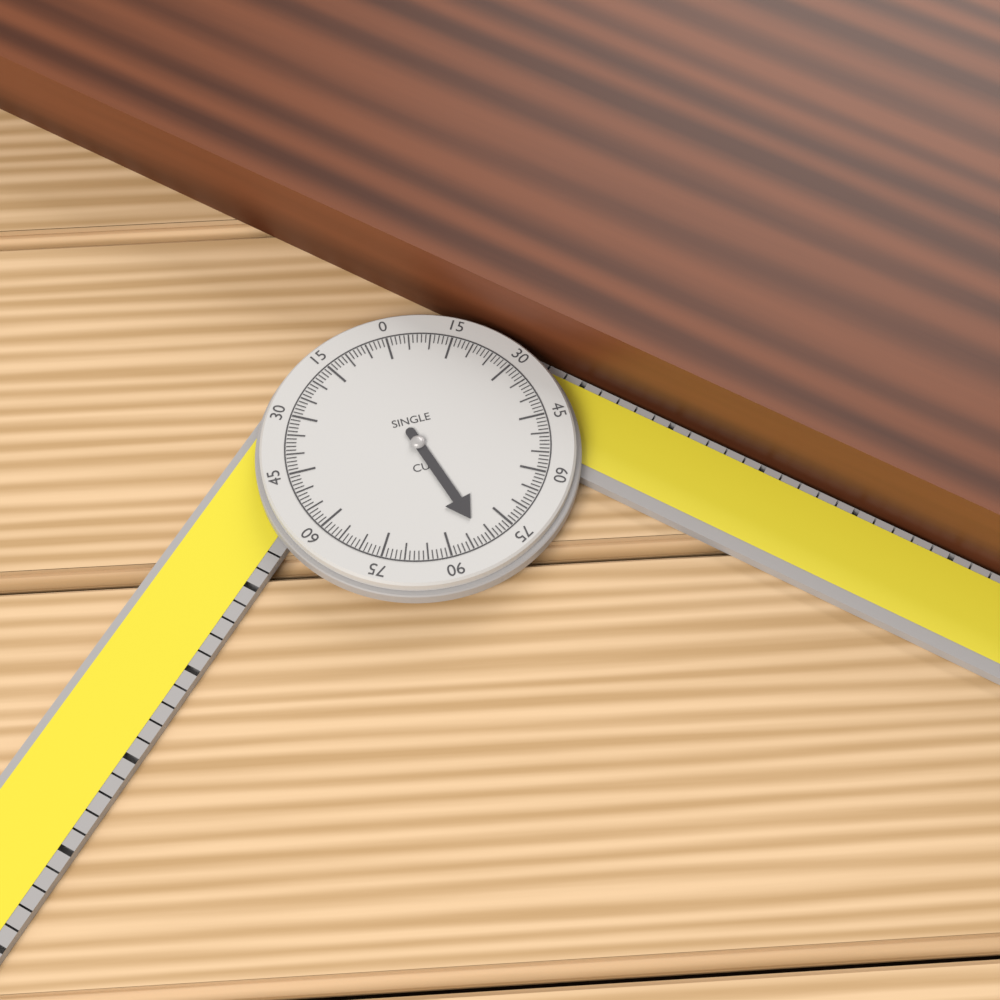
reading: 82 °
